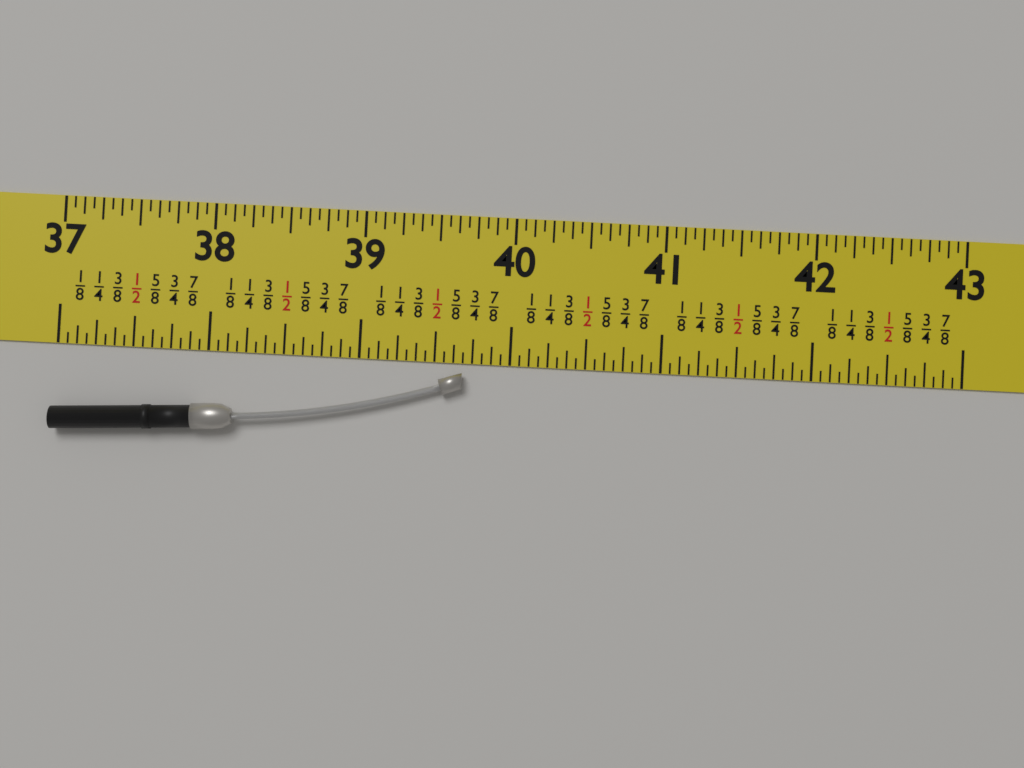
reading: 39.6875 in
